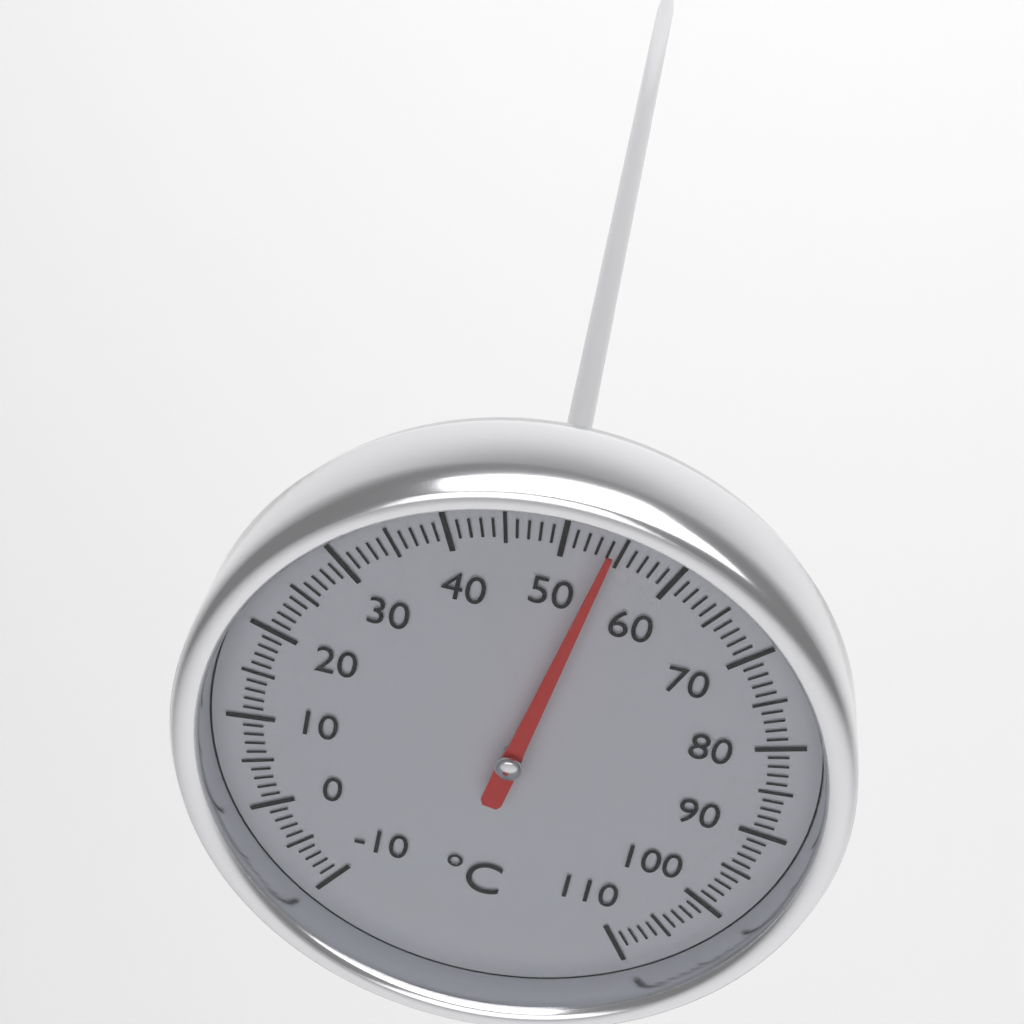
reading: 54 °C
